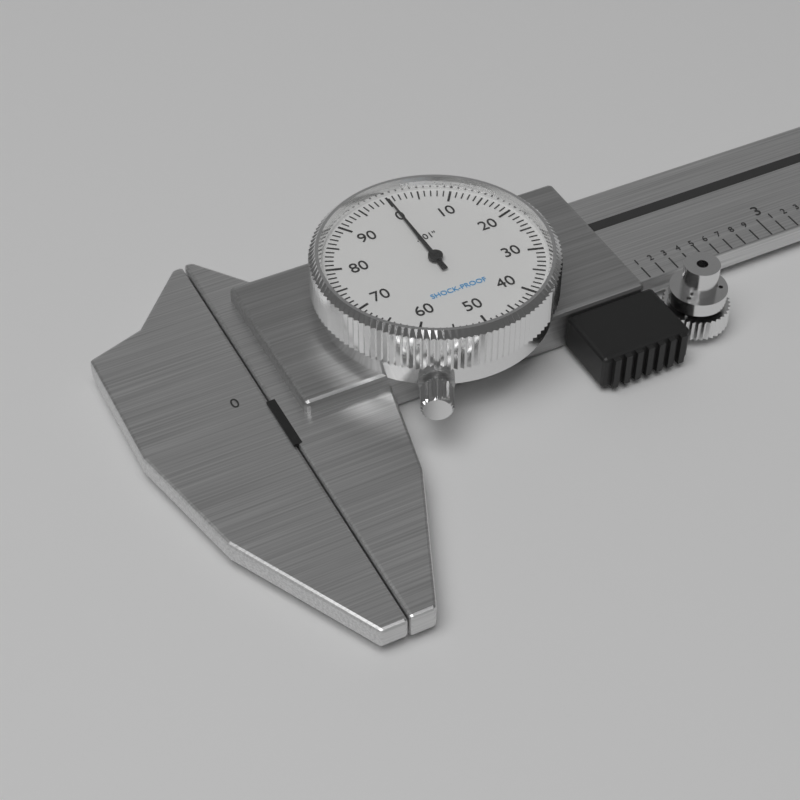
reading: 0.000 in
